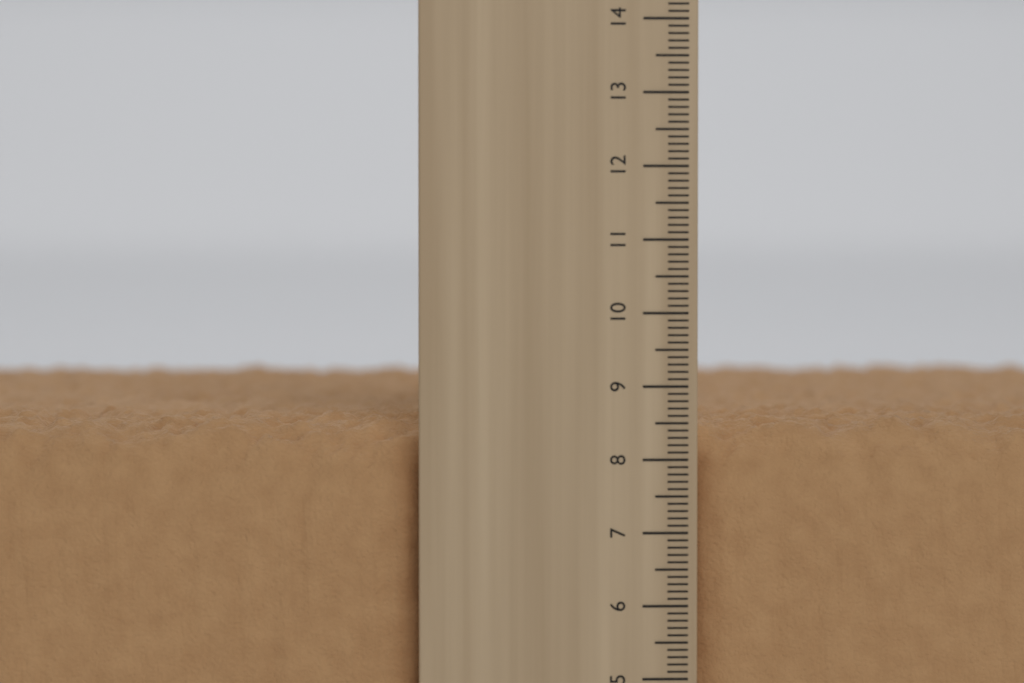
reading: 8.6 cm
